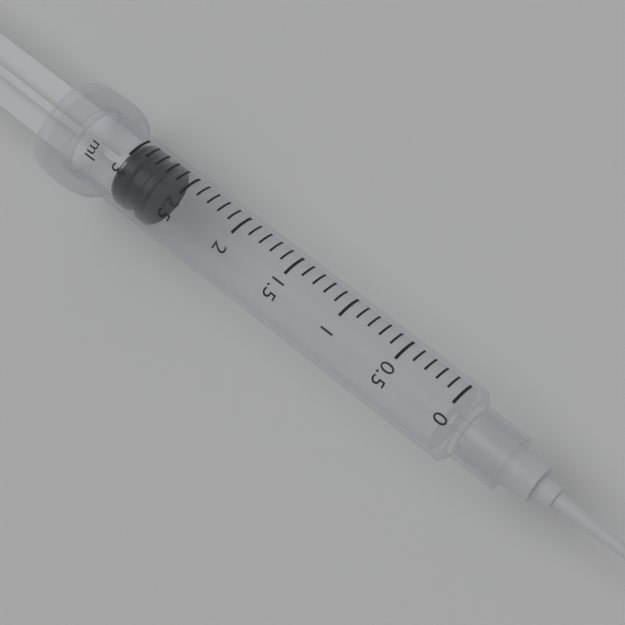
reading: 2.7 ml
